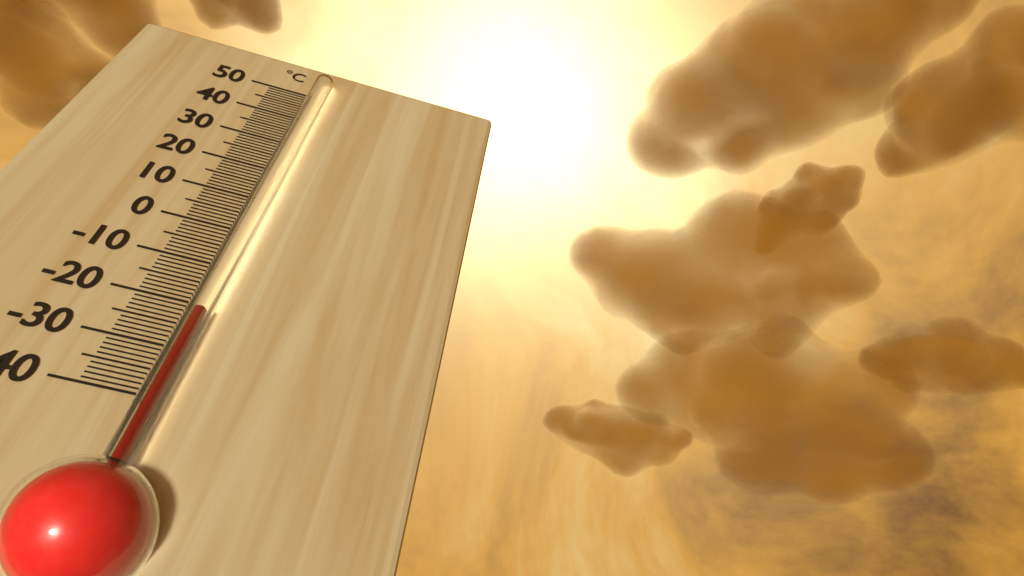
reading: -23 °C
